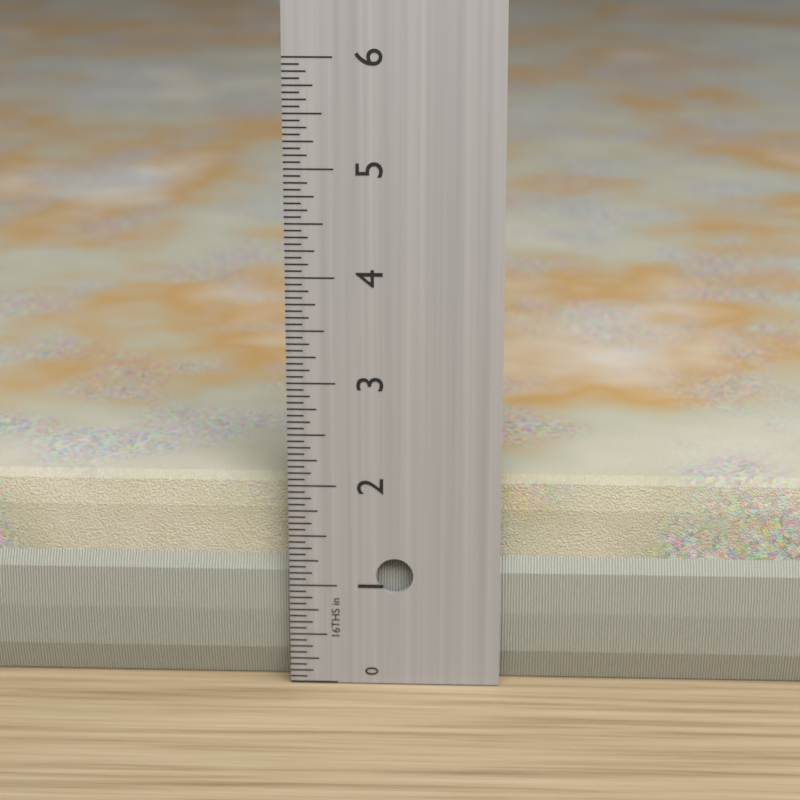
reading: 2.0000 in
